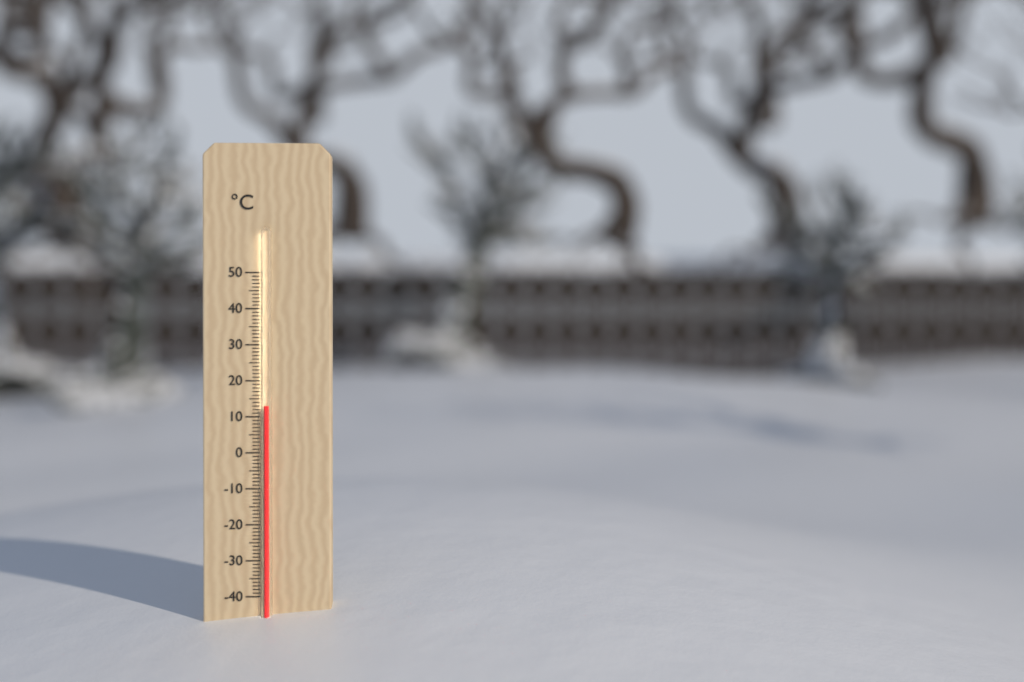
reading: 13 °C
